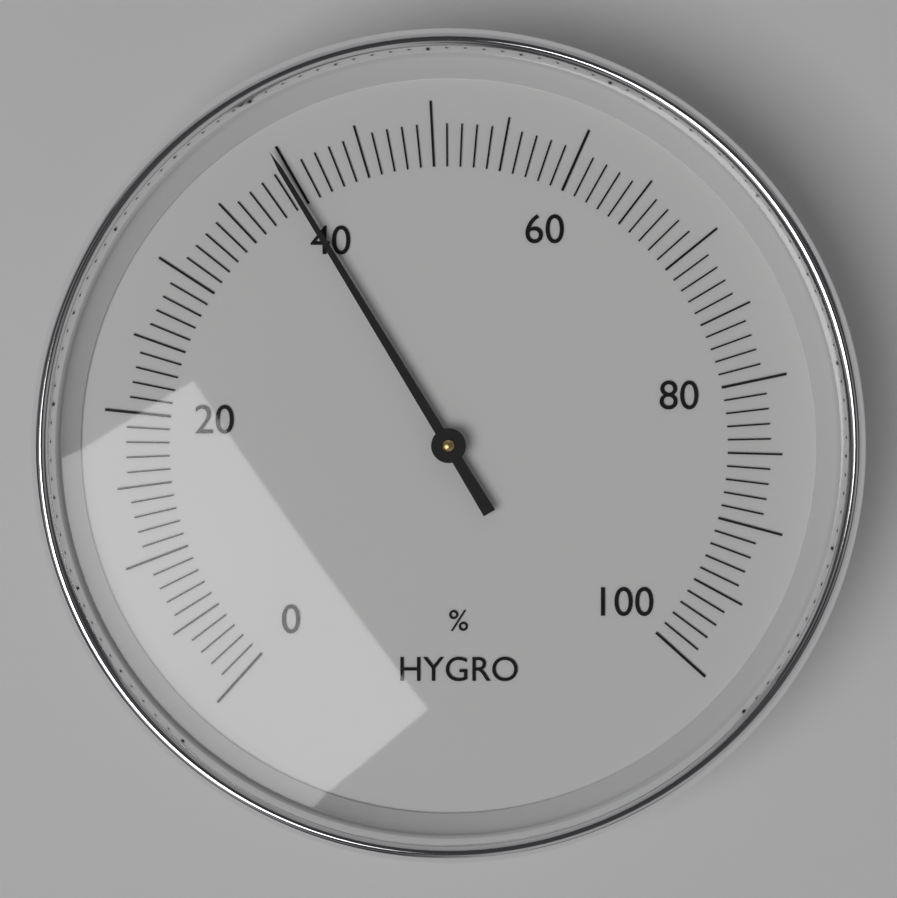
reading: 39.5 %
